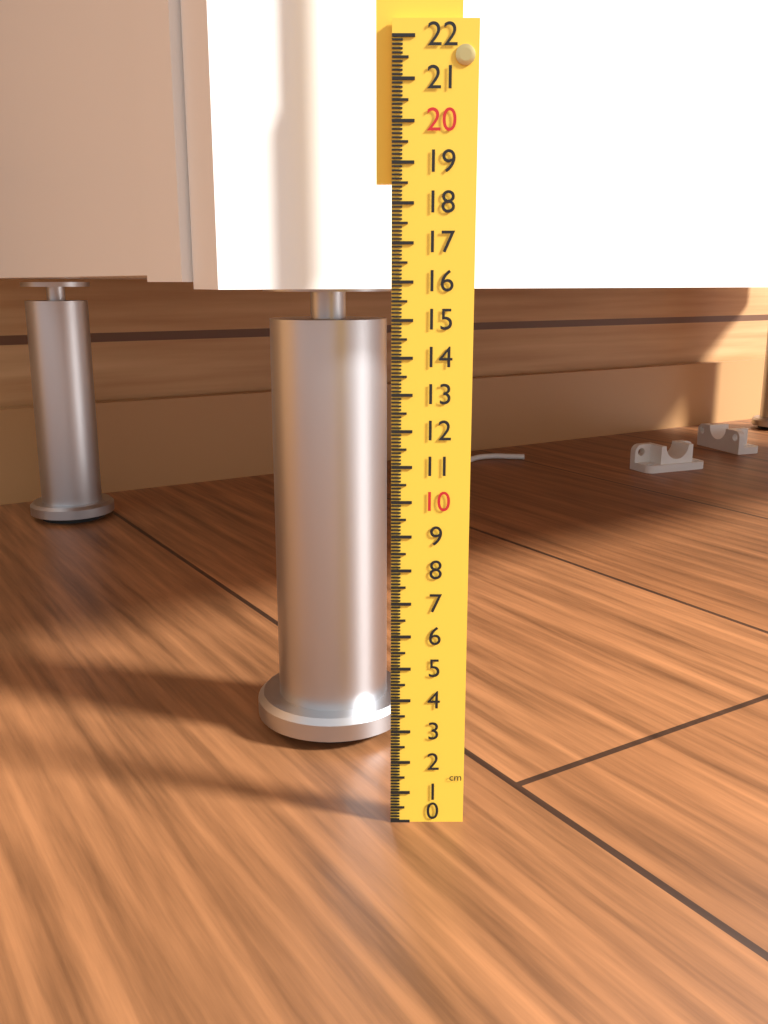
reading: 16.0 cm
